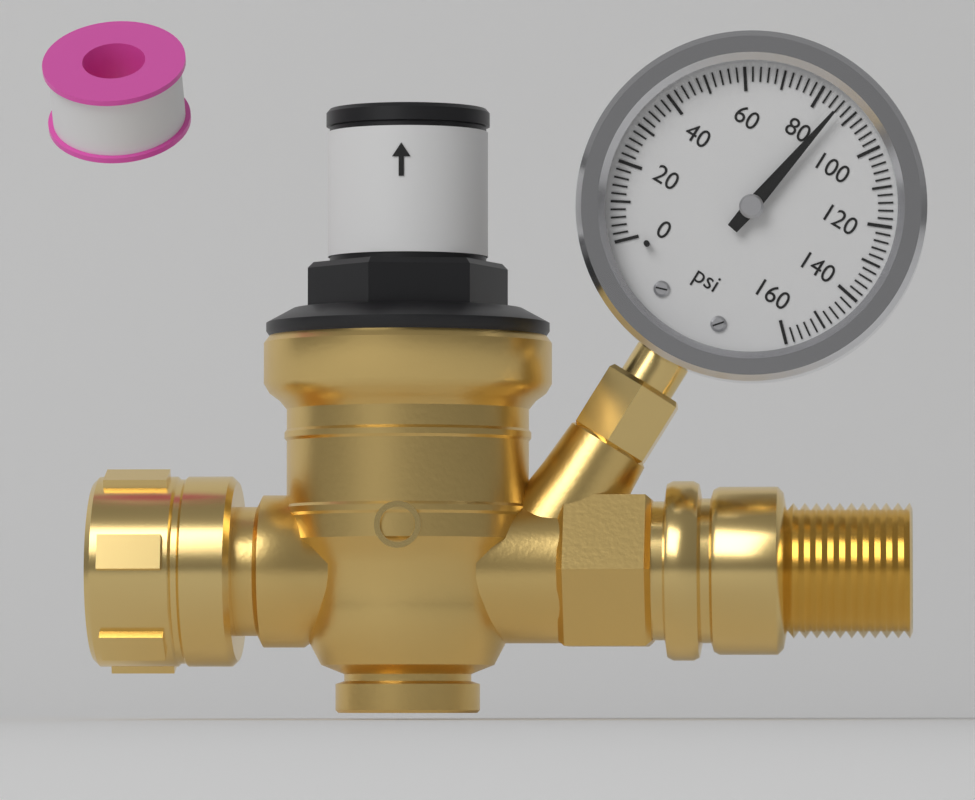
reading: 86 psi
